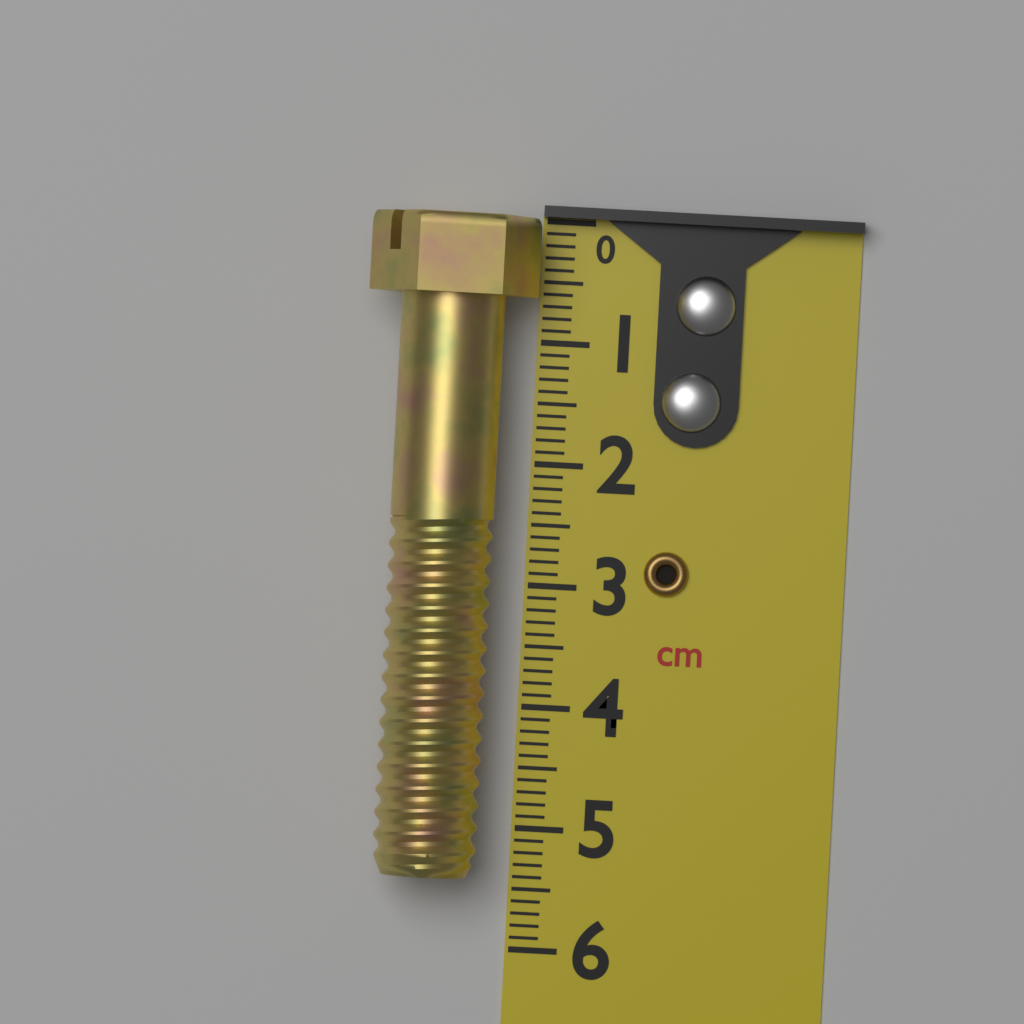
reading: 5.4 cm
